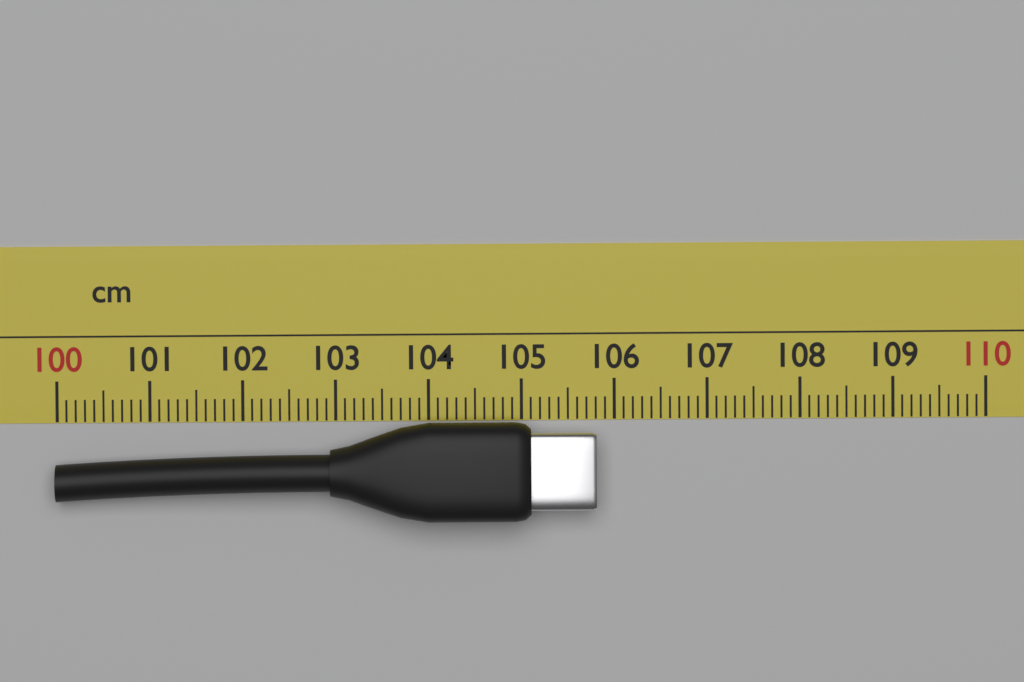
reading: 105.8 cm
